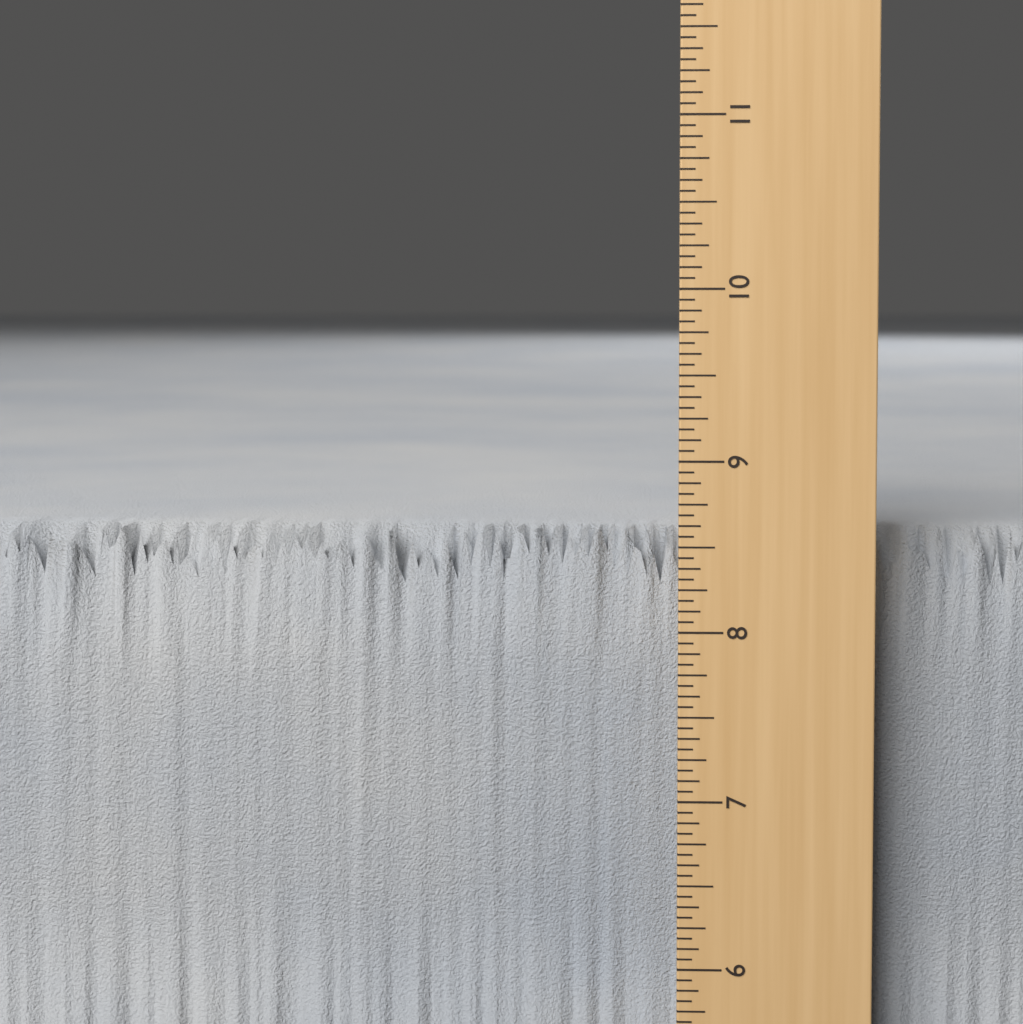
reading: 8.5625 in
